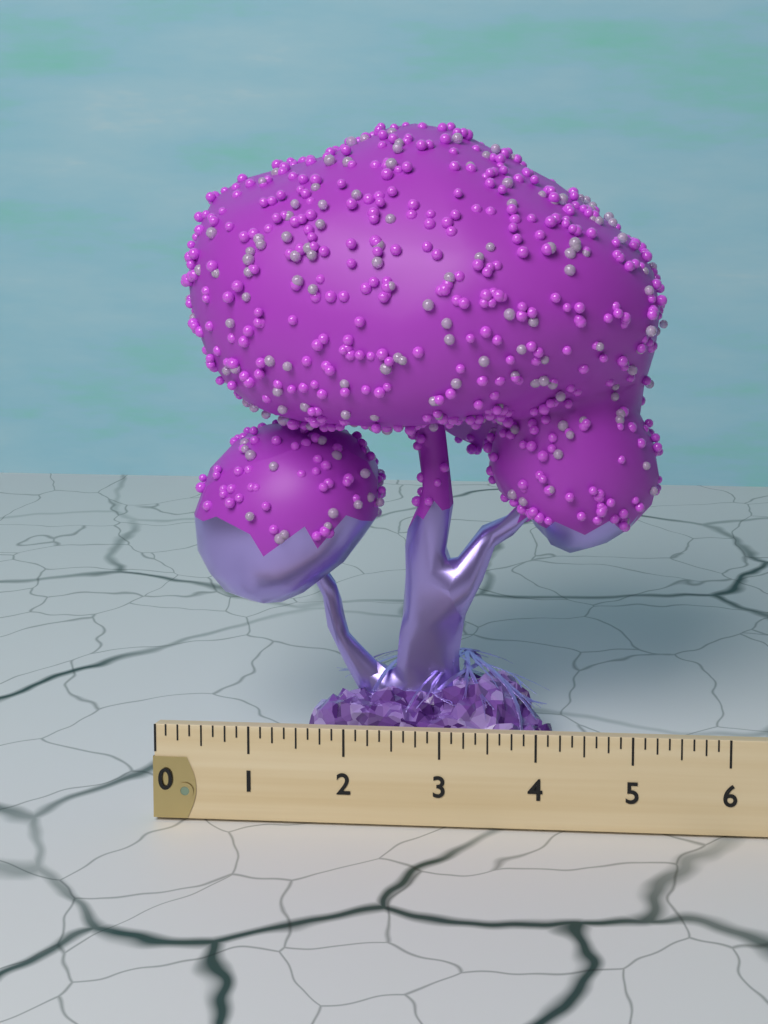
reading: 5.250 (no unit)
